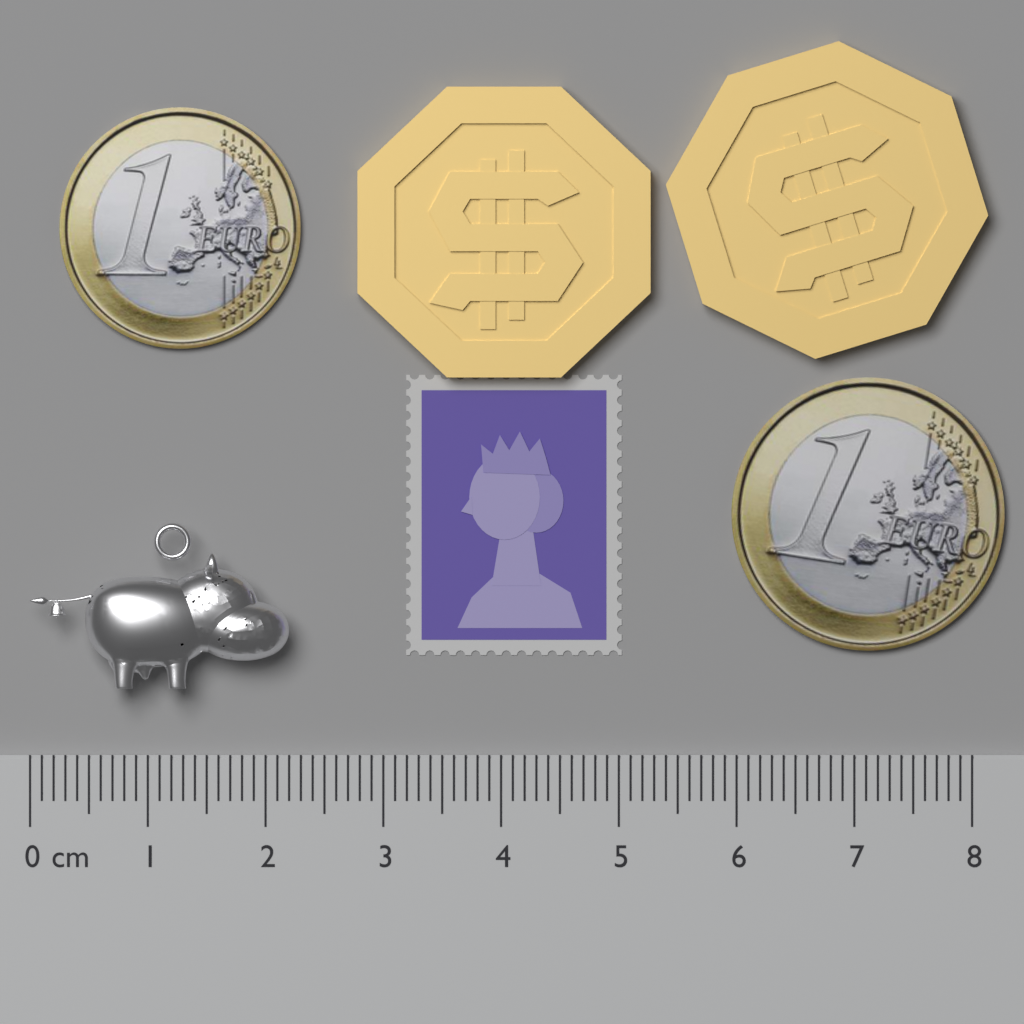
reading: 2.2 cm
